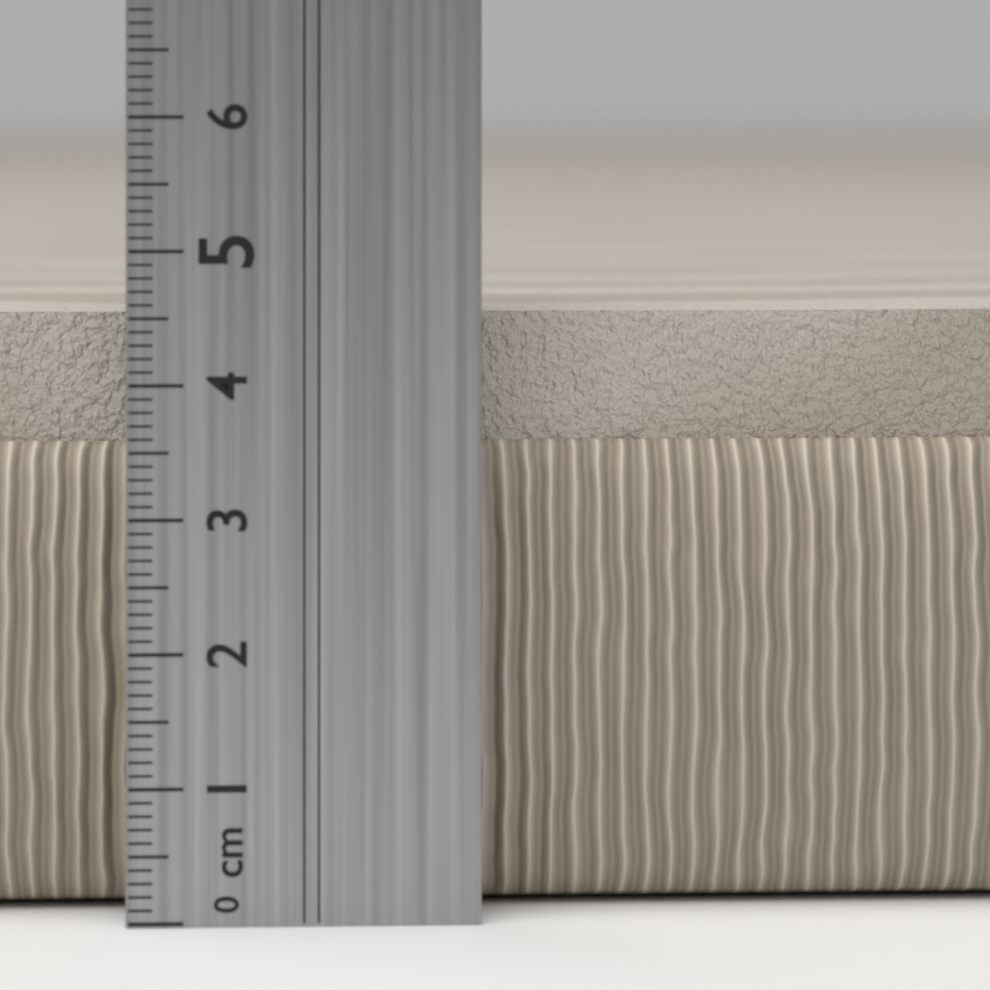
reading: 4.5 cm
